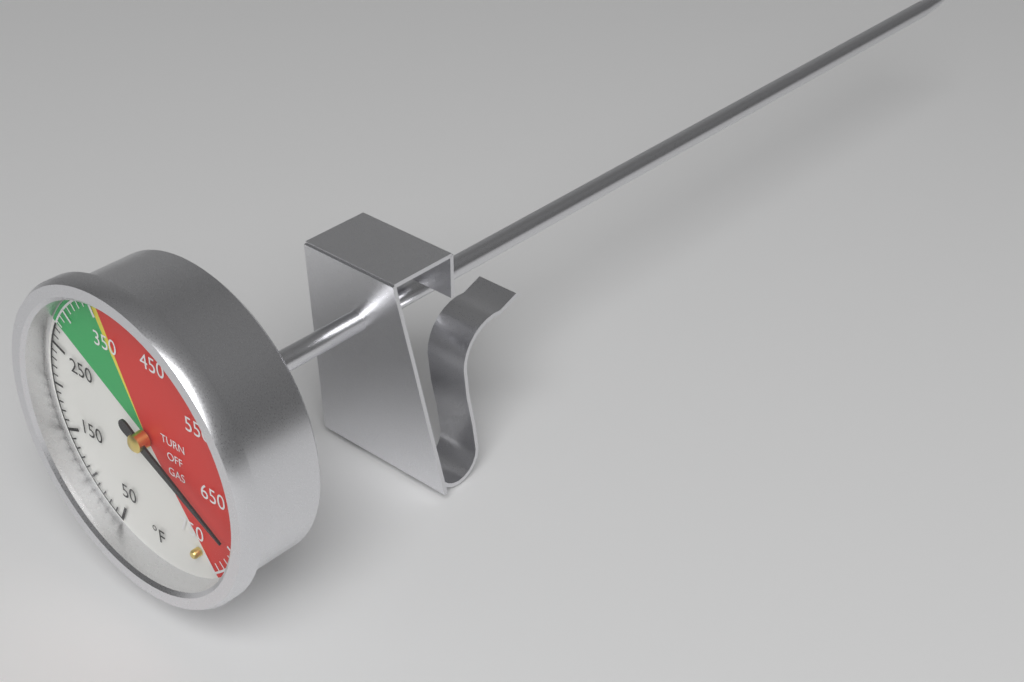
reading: 690 °F
